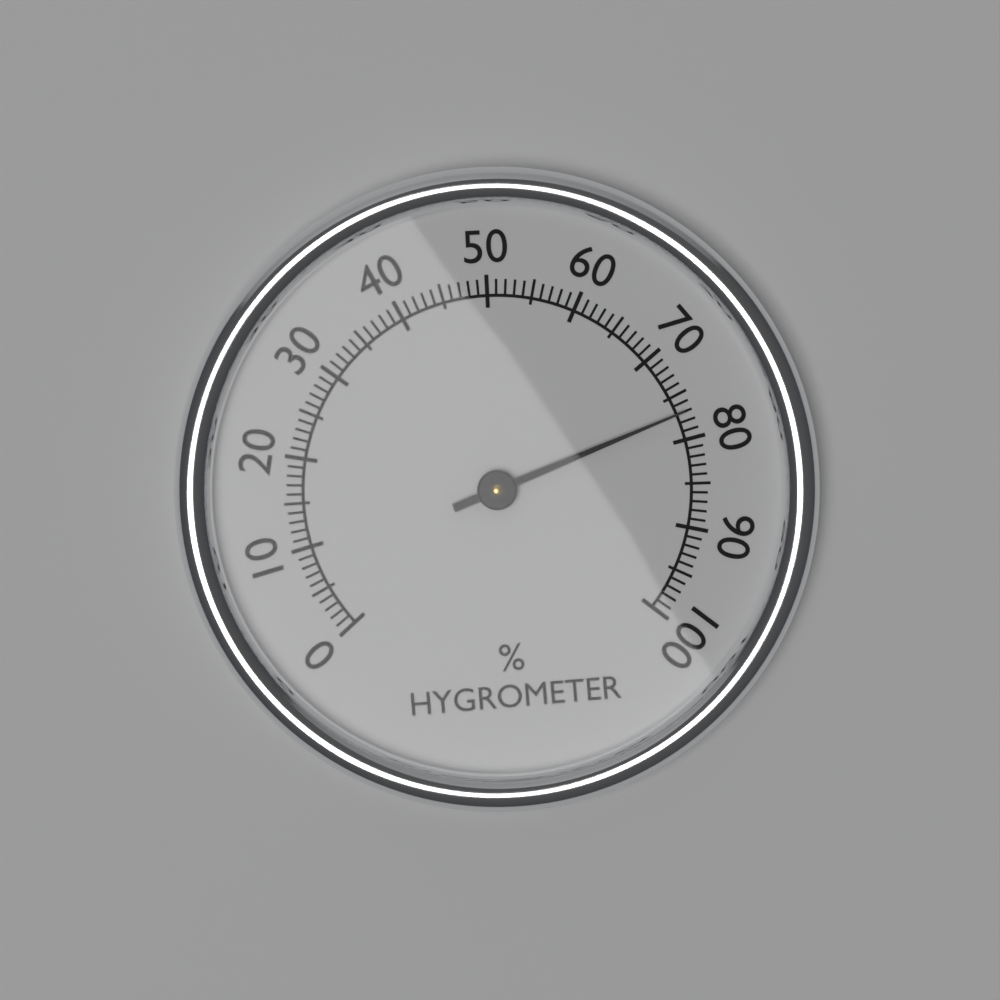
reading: 77 %
